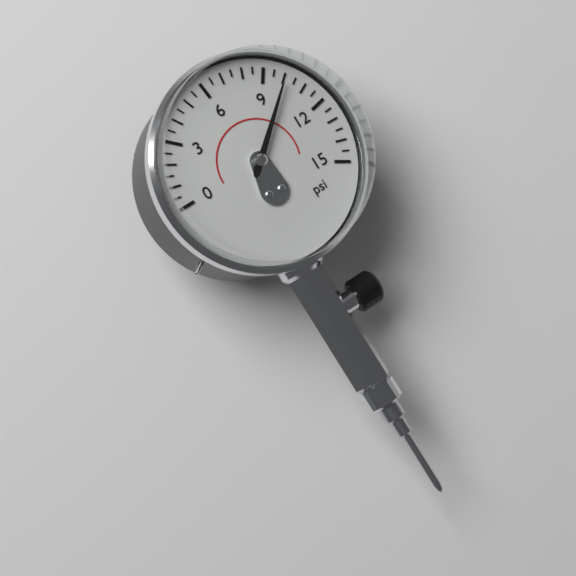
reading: 10.0 psi
